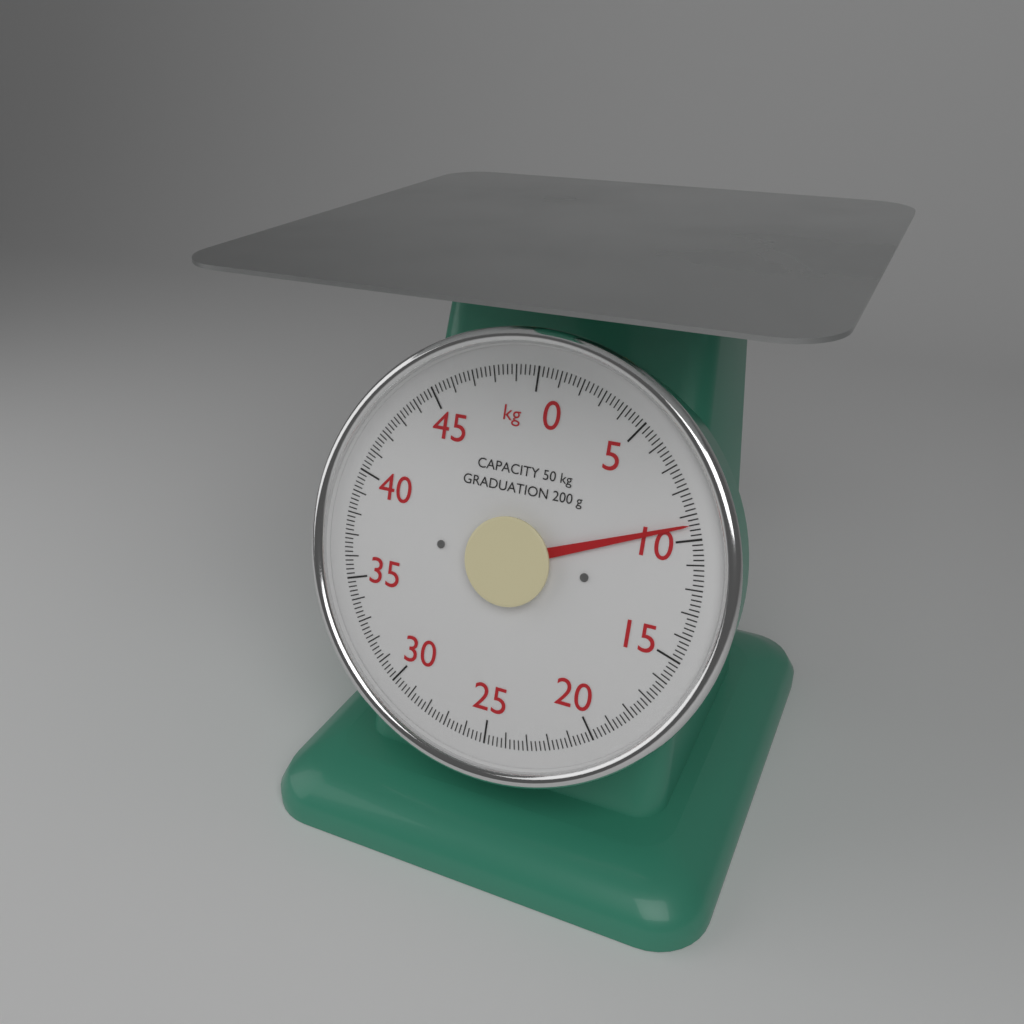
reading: 9.4 kg
